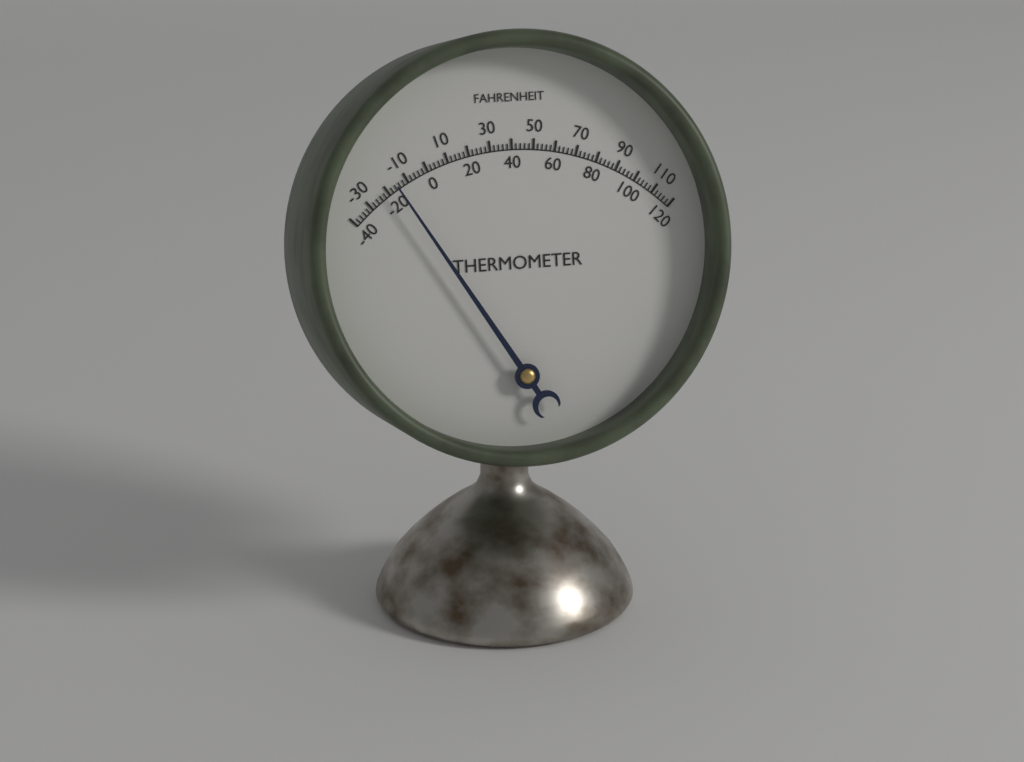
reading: -16 °F
